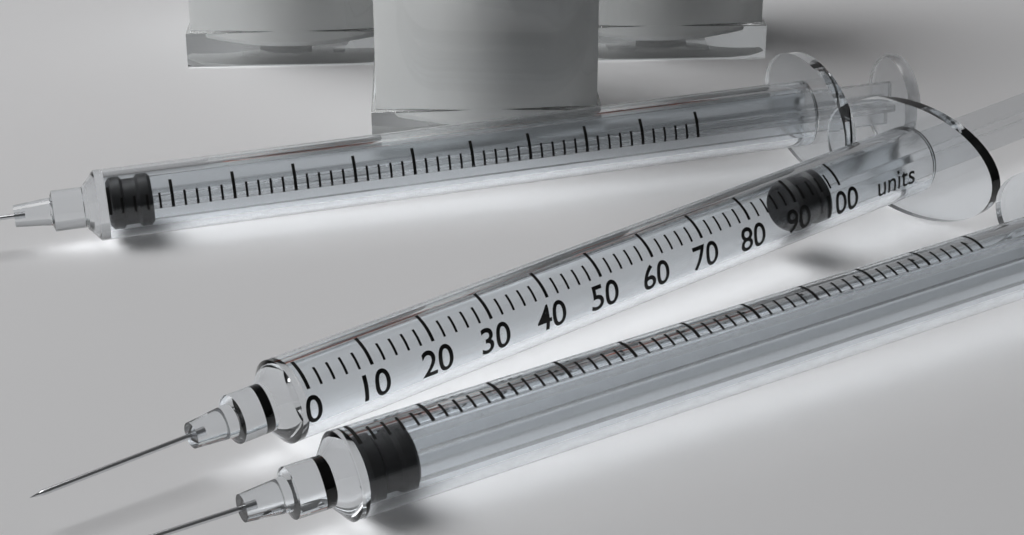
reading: 92 units
